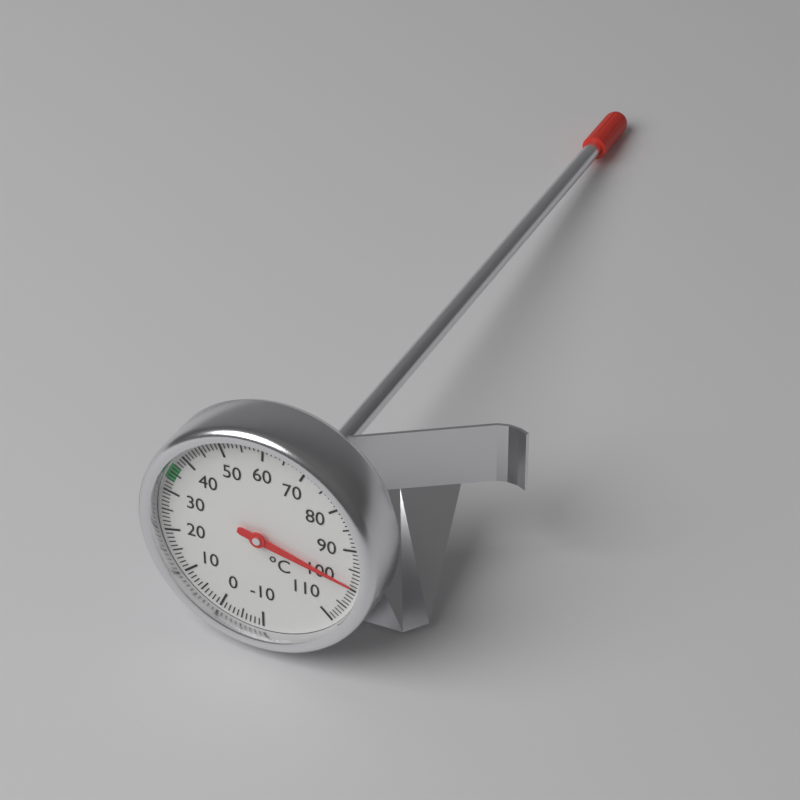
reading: 99 °C
